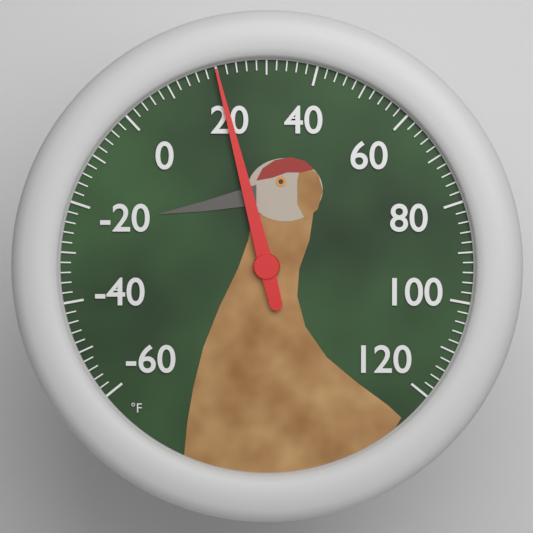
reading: 20 °F
